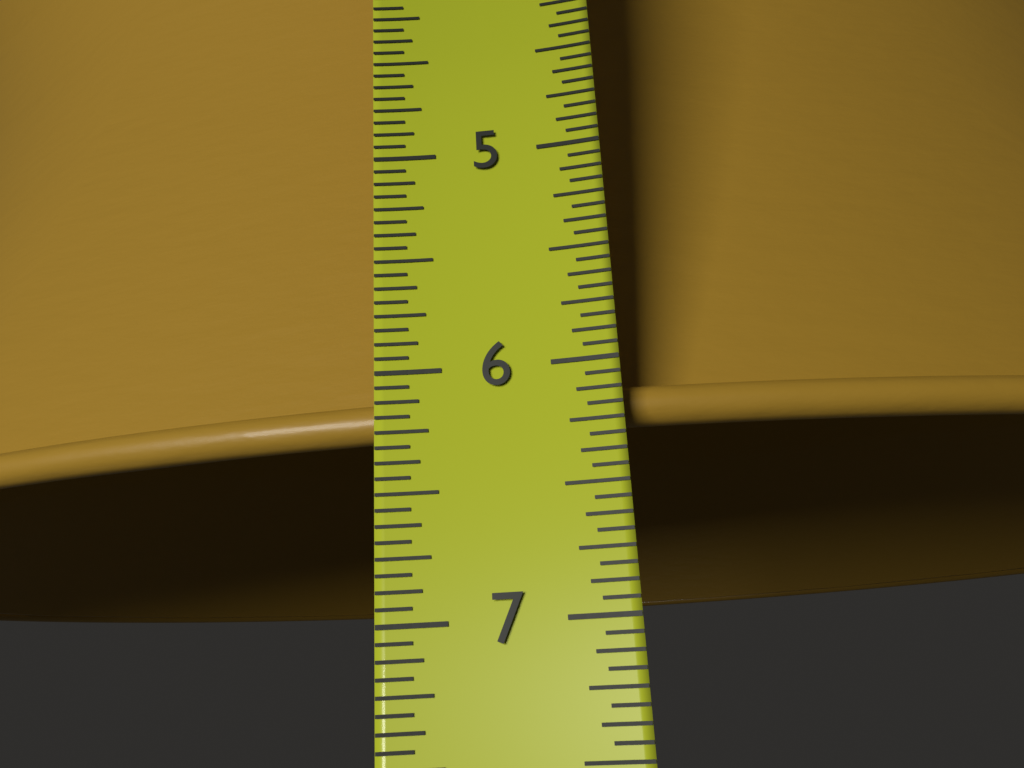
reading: 6.2500 in
